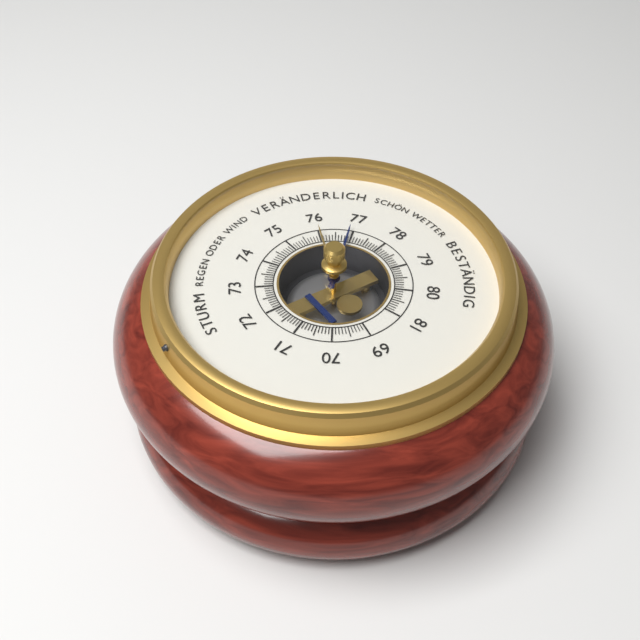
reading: 76.9 (no unit)
